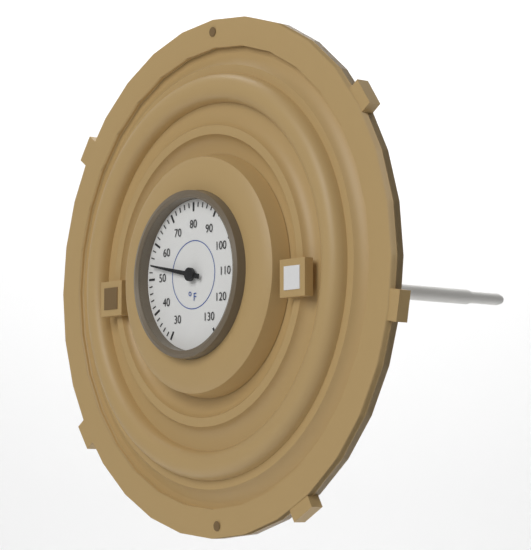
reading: 54 °F
